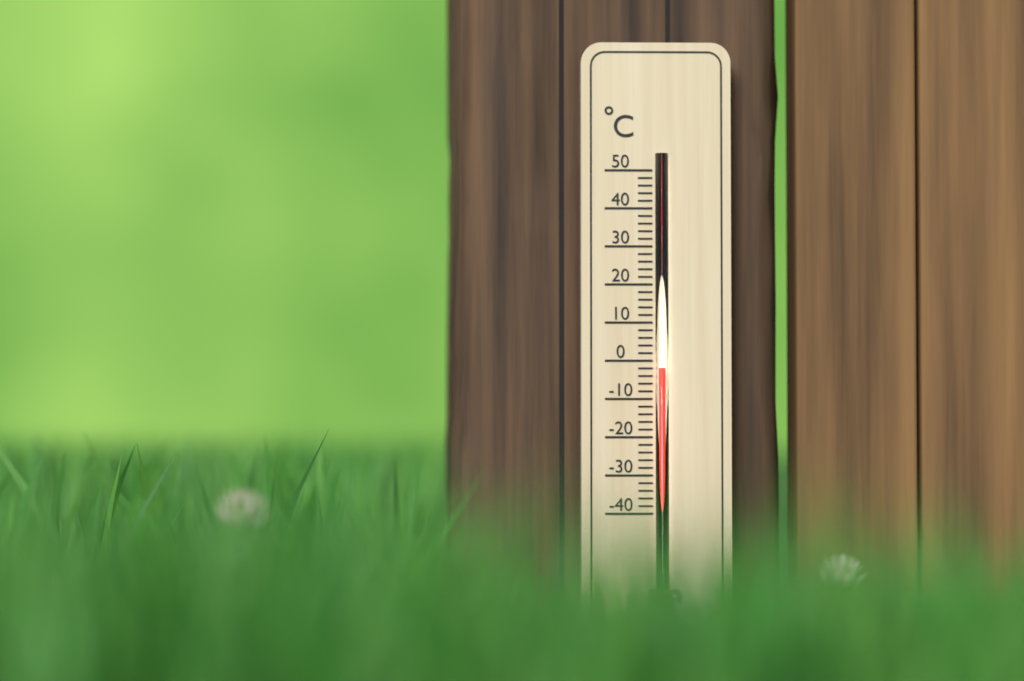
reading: -2 °C
